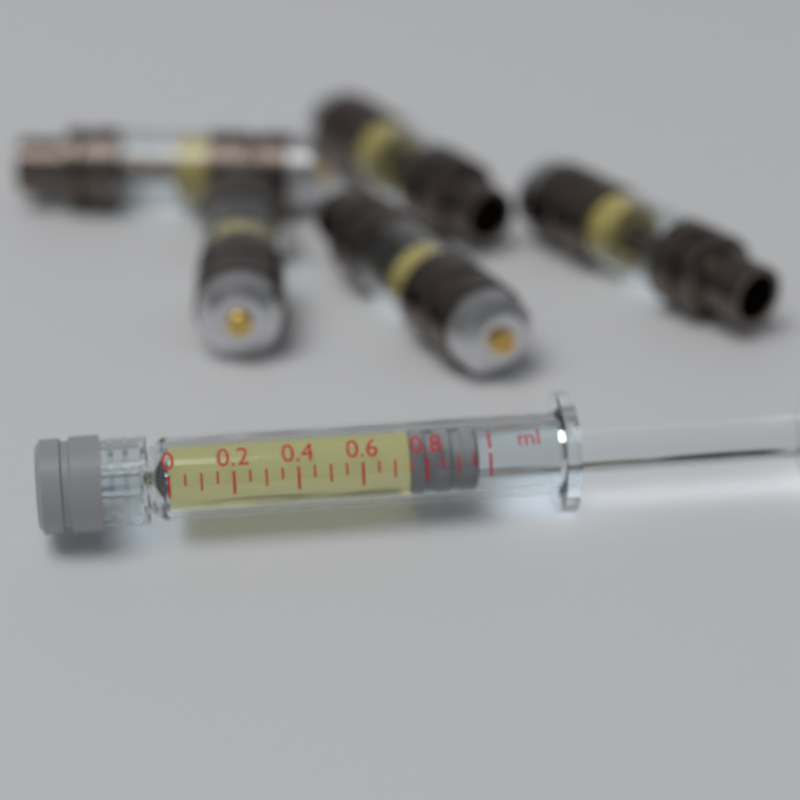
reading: 0.75 ml
